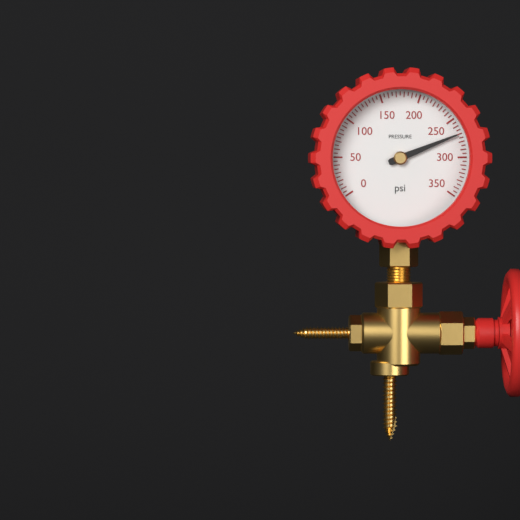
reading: 270 psi
